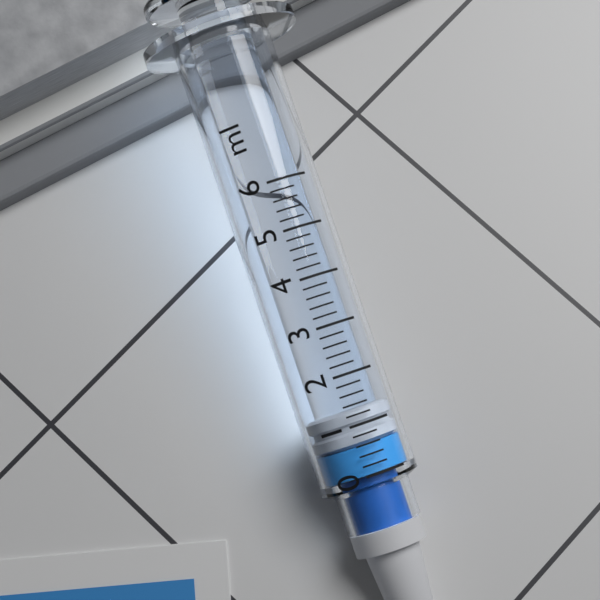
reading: 0.6 ml
